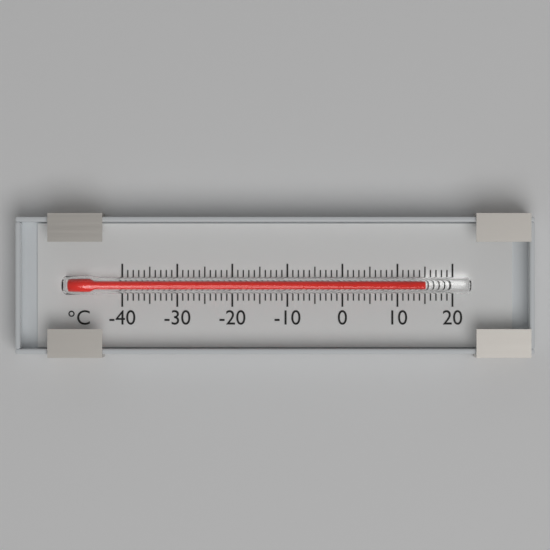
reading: 15 °C
